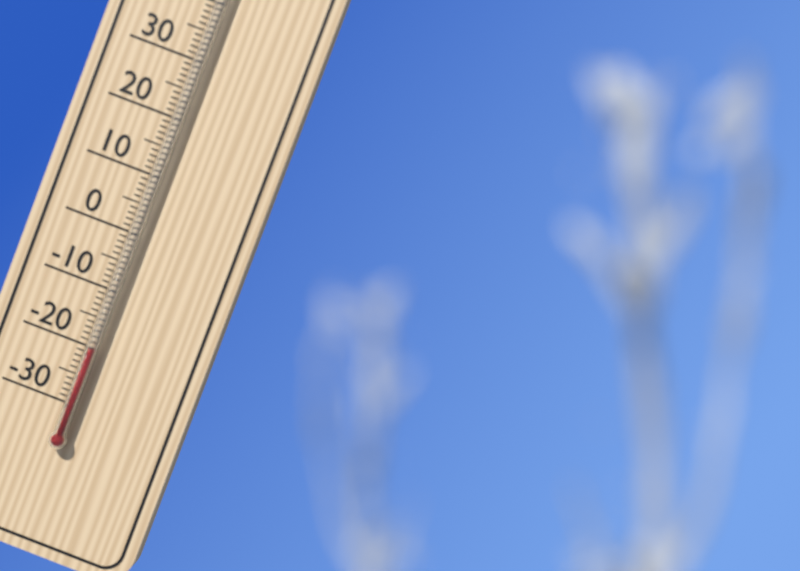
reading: -20 °C
